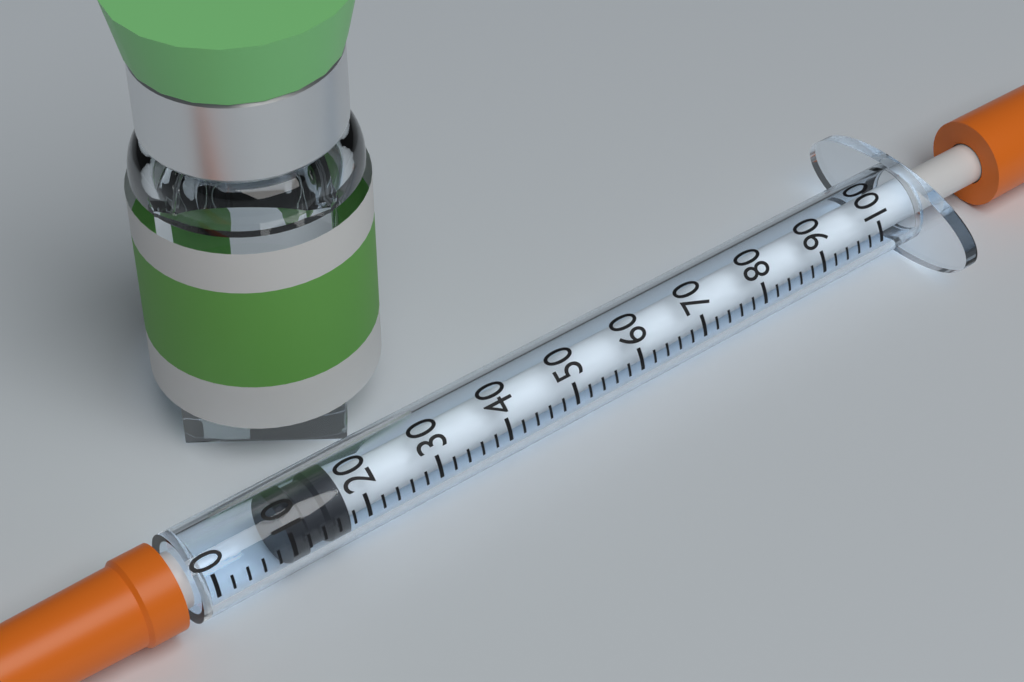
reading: 10 (no unit)
